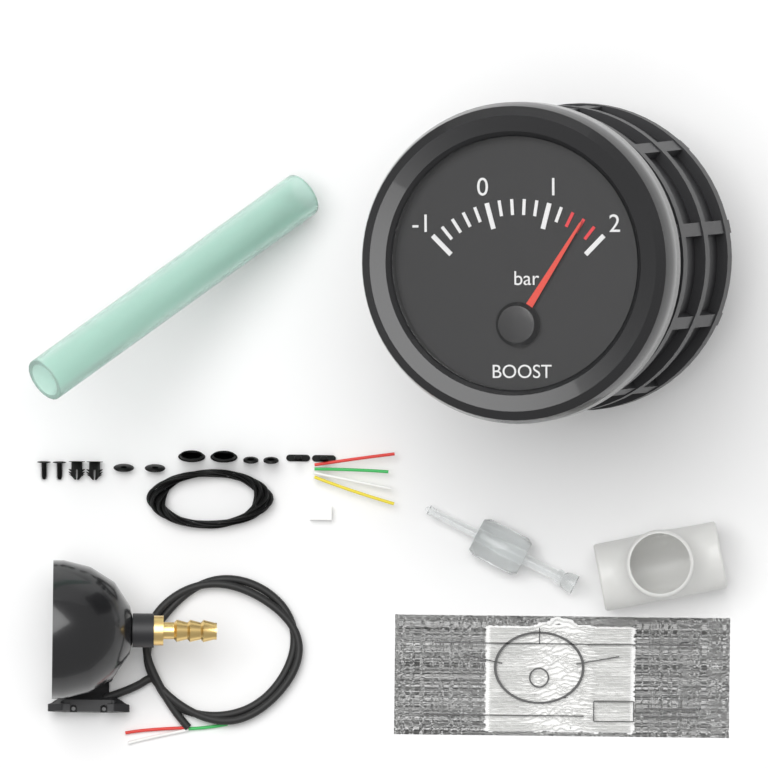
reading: 1.6 bar
